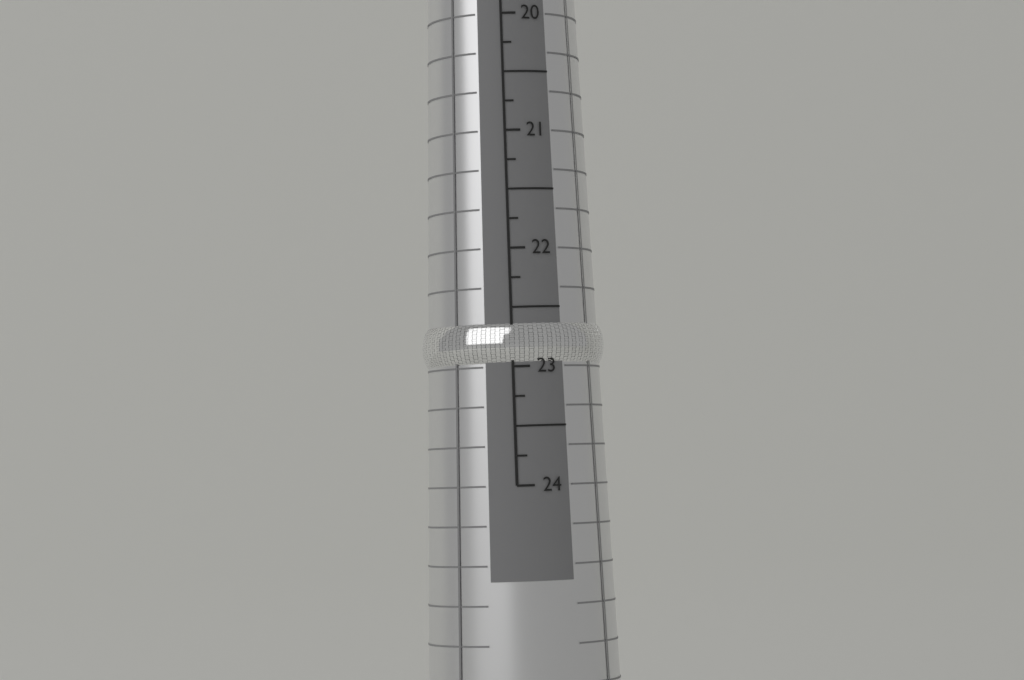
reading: 23.00 mm
